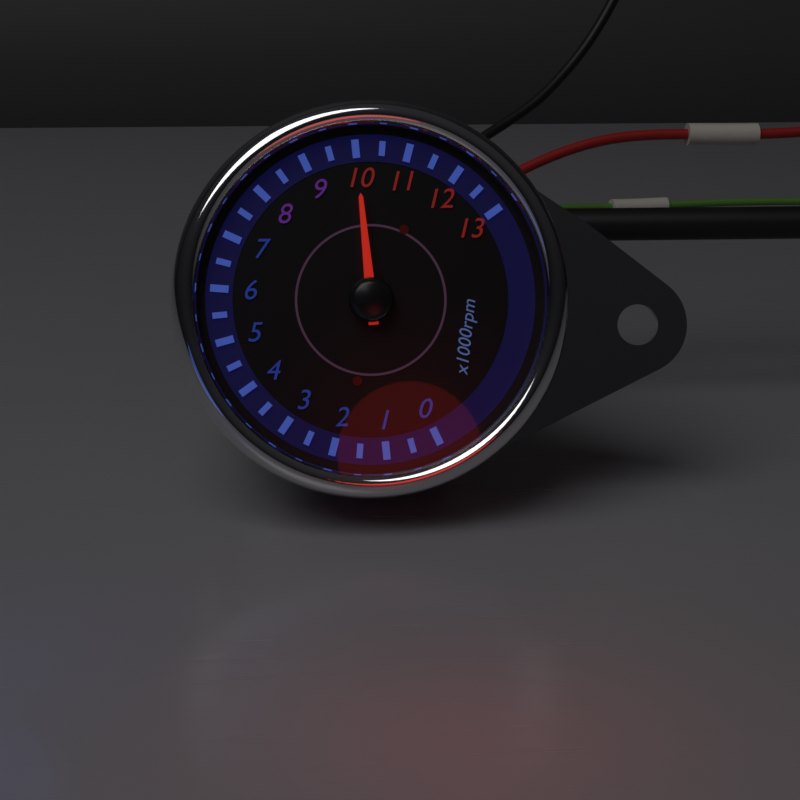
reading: 10000 rpm
